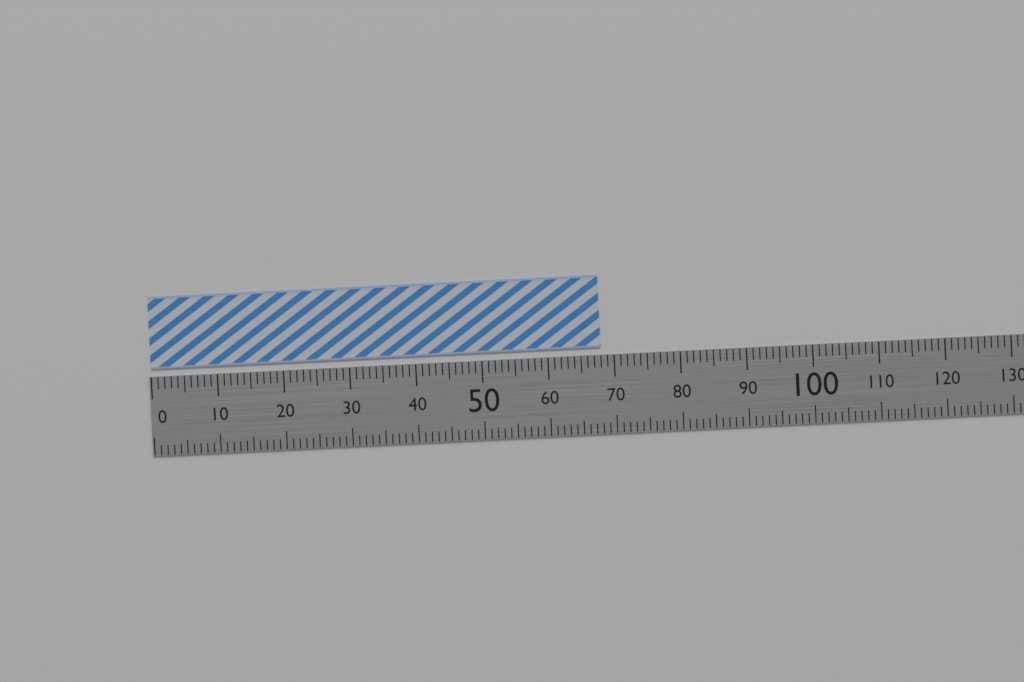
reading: 68 (no unit)
